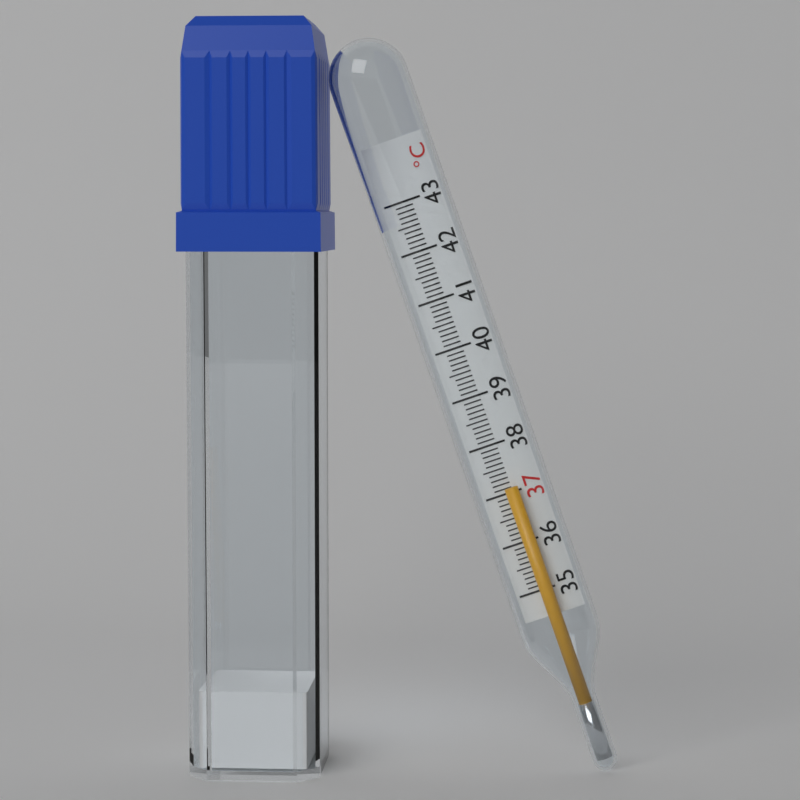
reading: 37.1 °C
